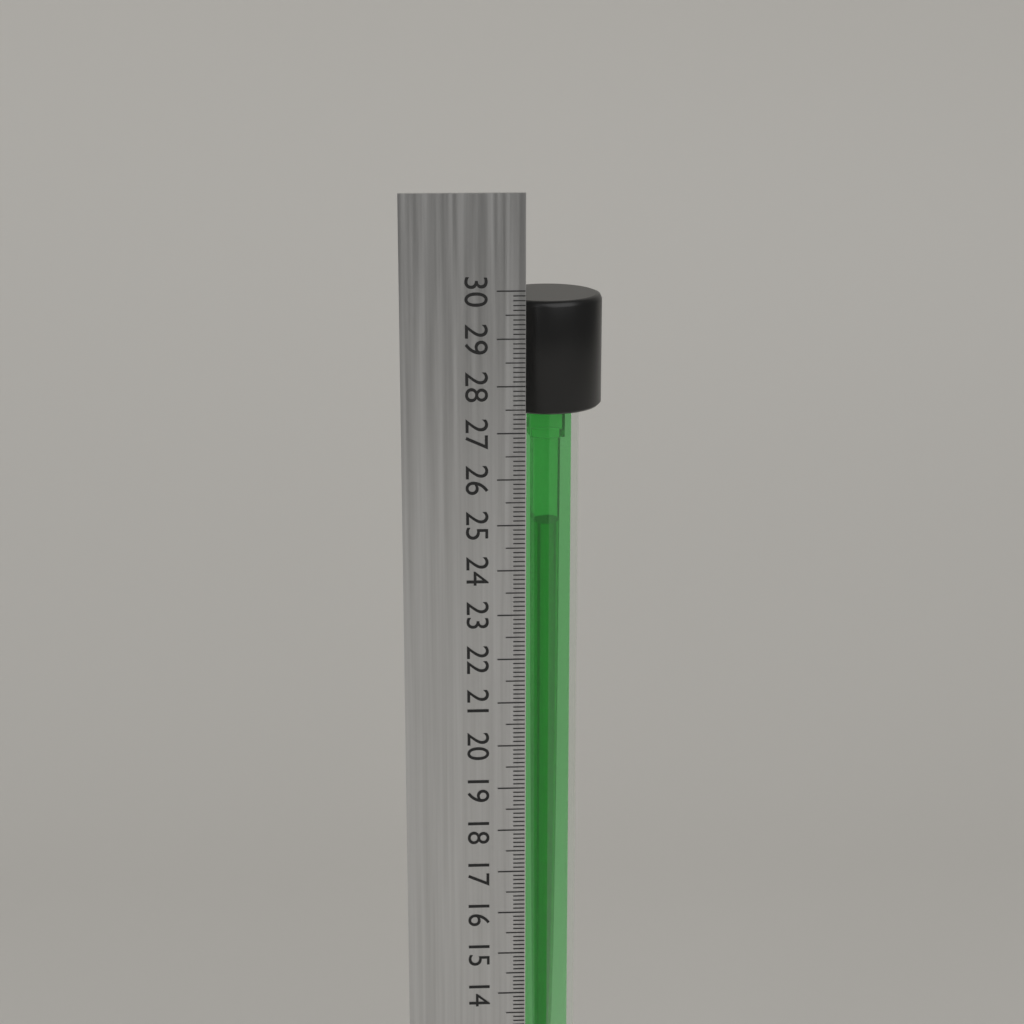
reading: 29.7 cm
